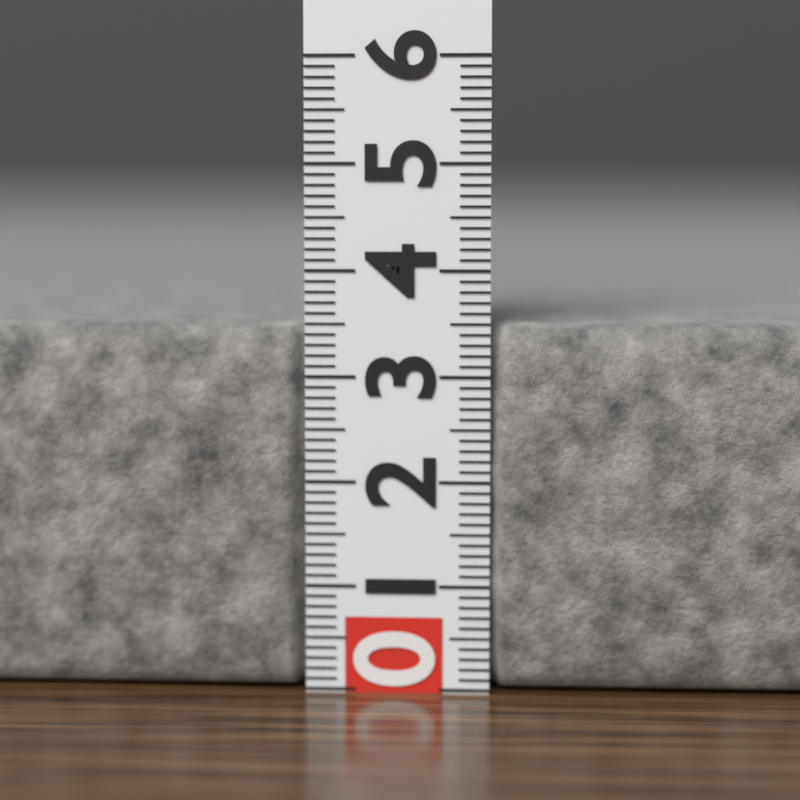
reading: 3.5 (no unit)
